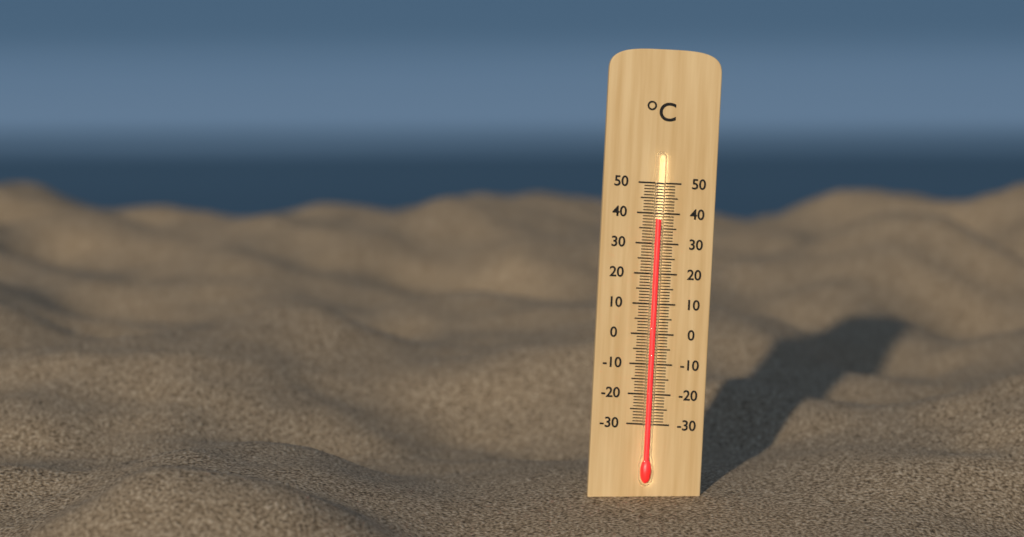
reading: 38 °C
